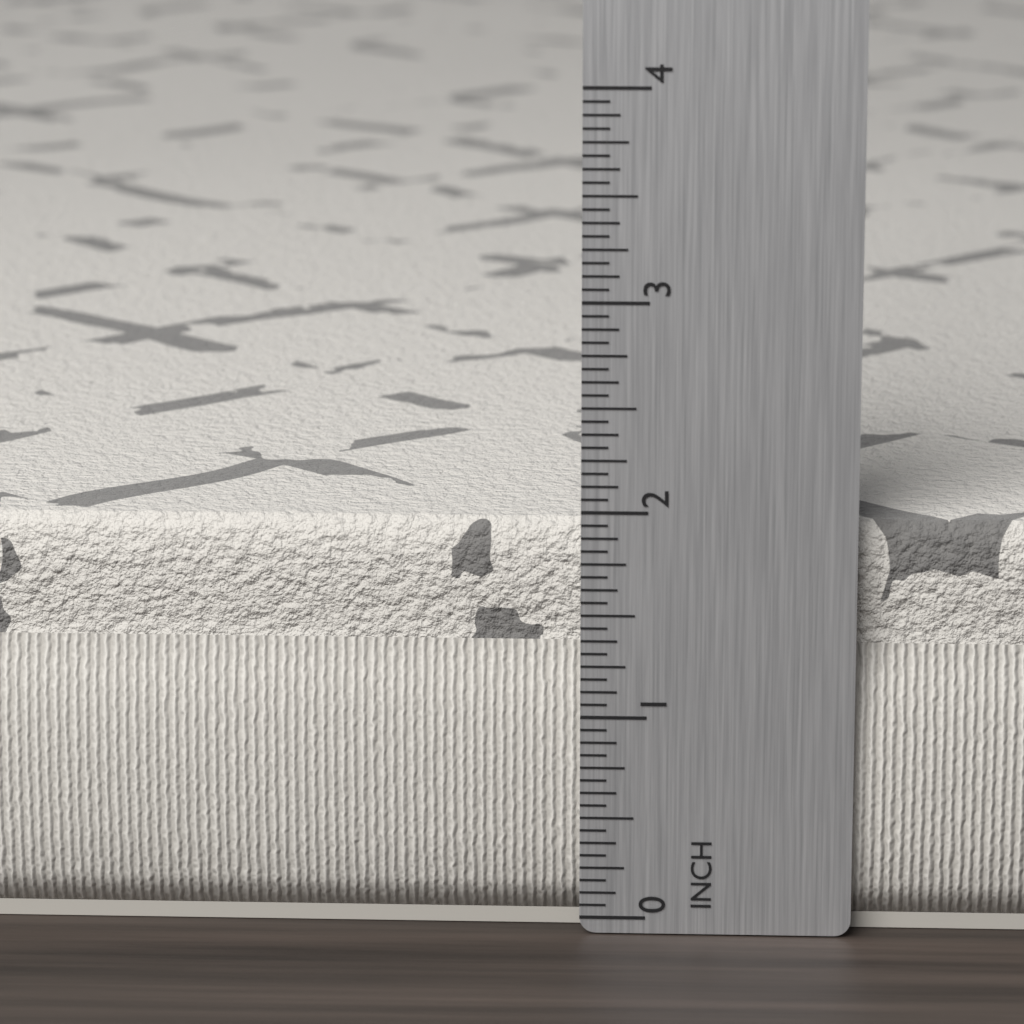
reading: 1.9375 in
